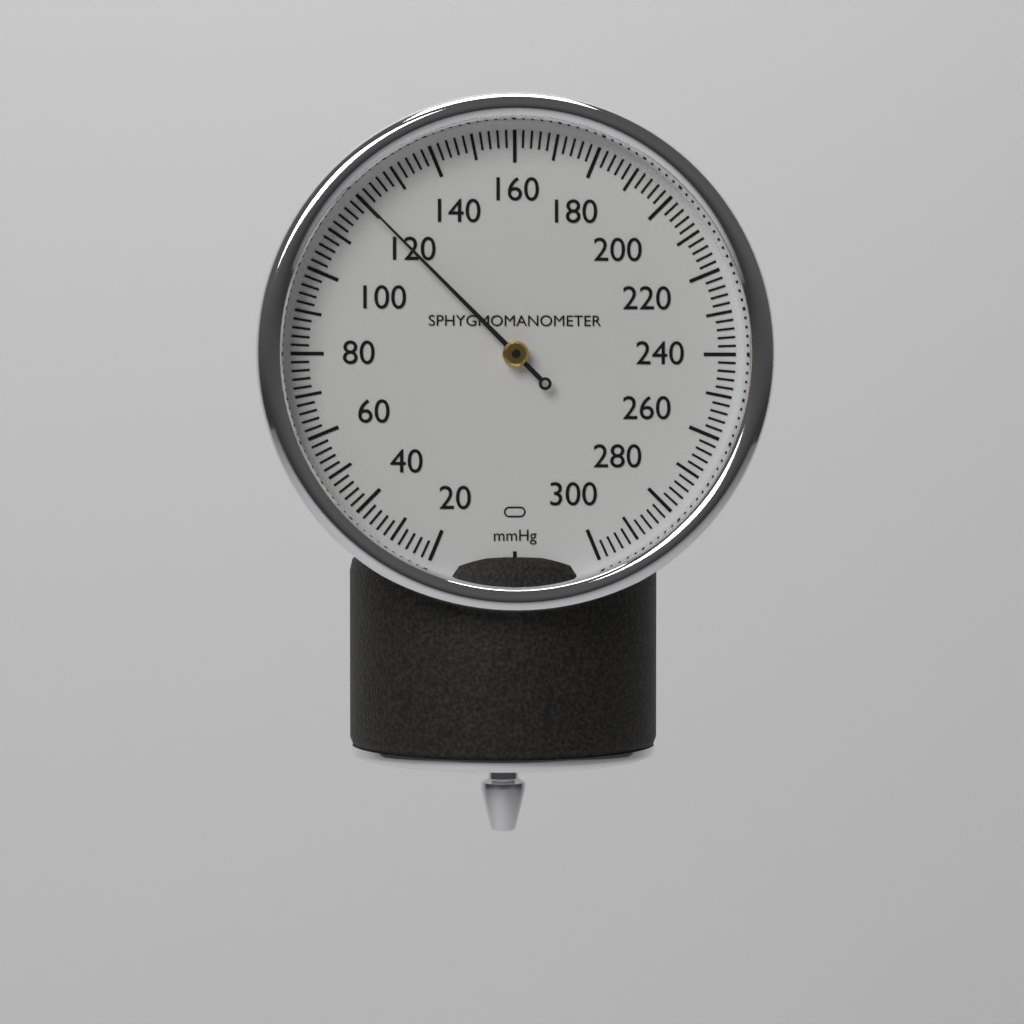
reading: 120 mmHg
